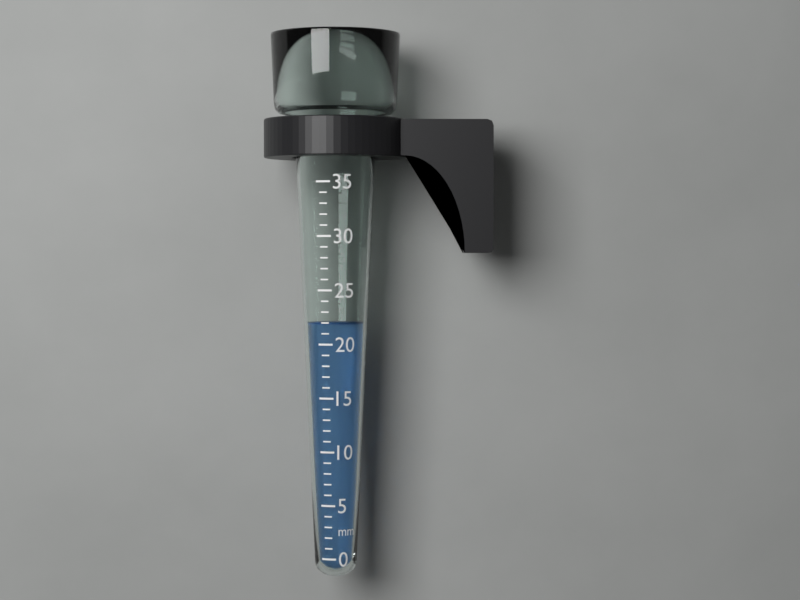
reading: 22 mm
